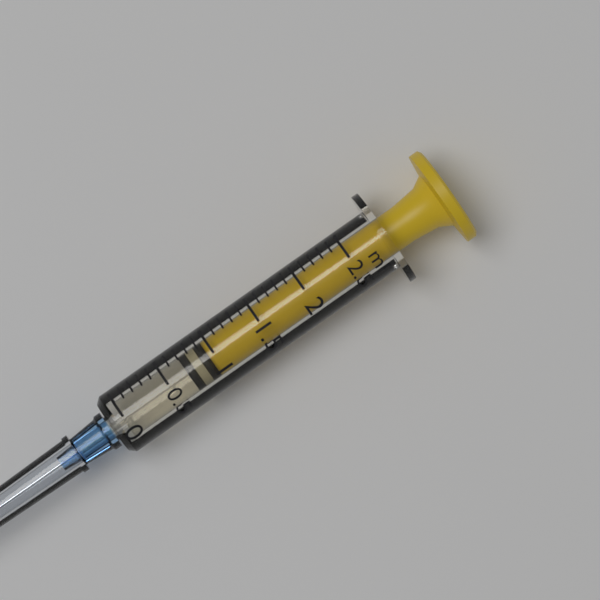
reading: 0.7 ml
